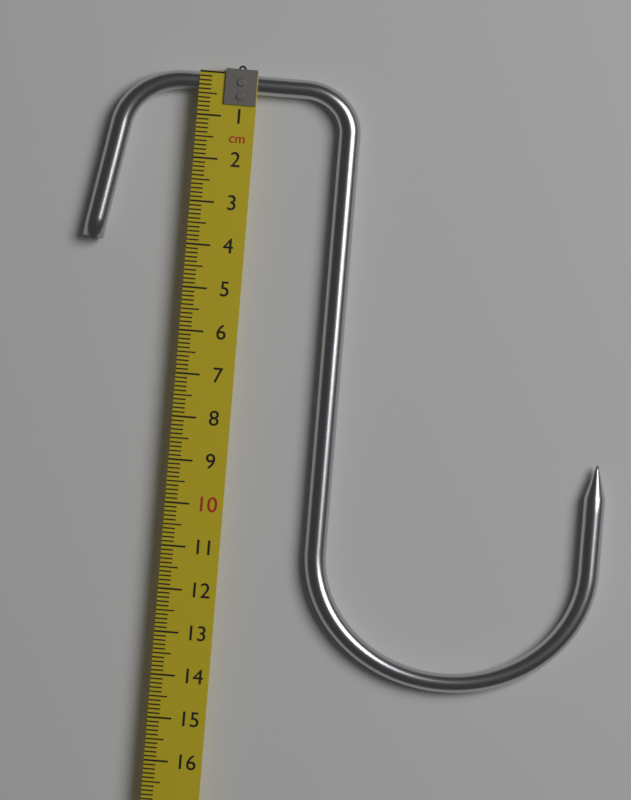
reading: 13.9 cm
